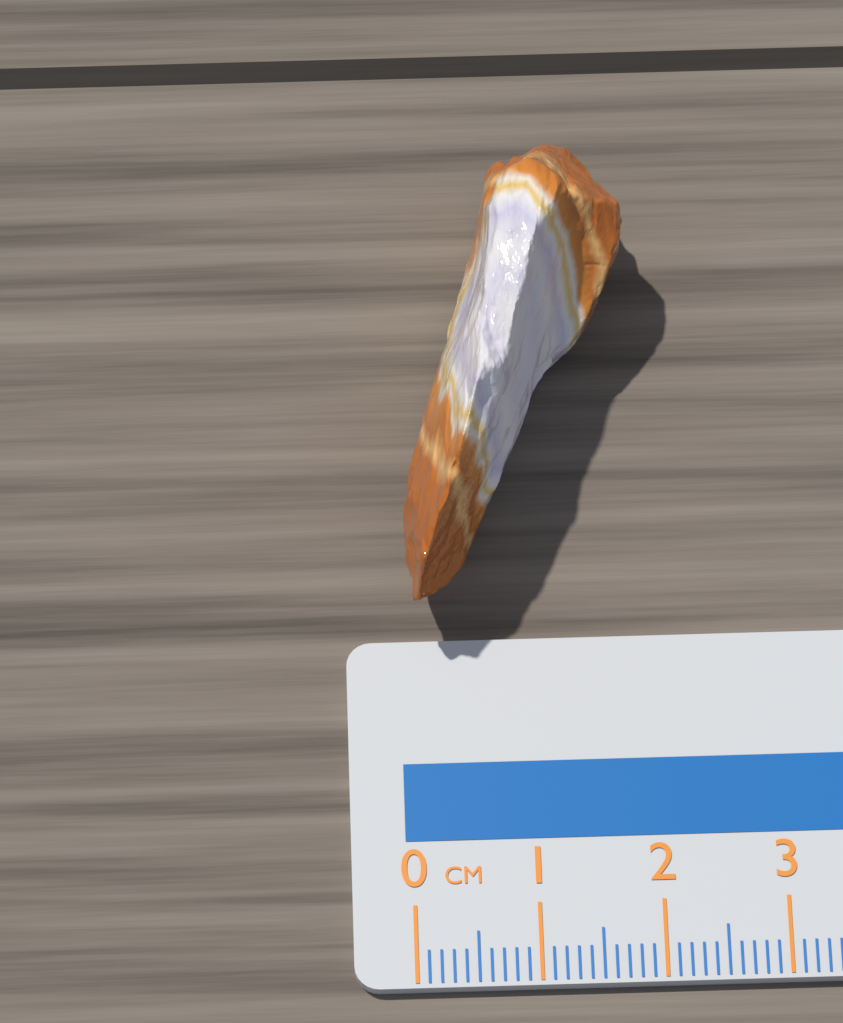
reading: 1.9 cm
